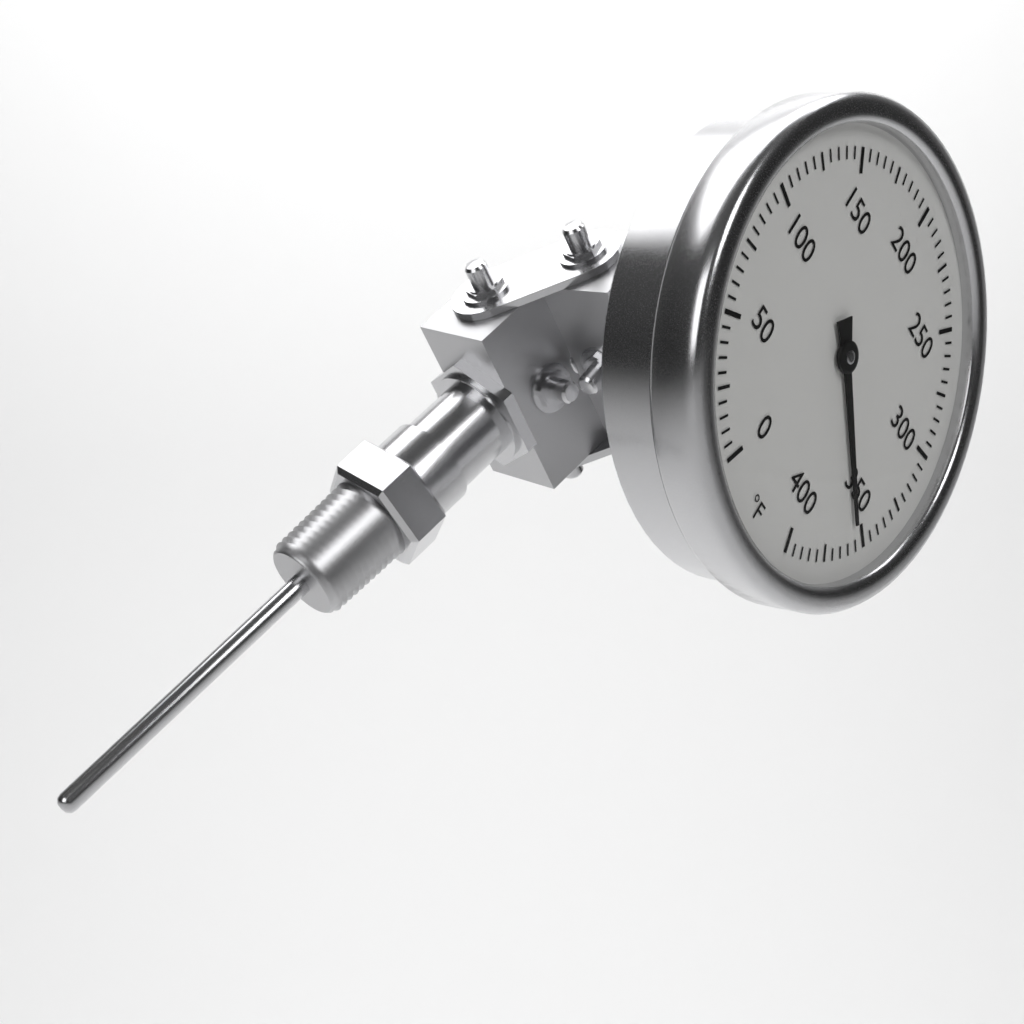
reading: 355 °F
